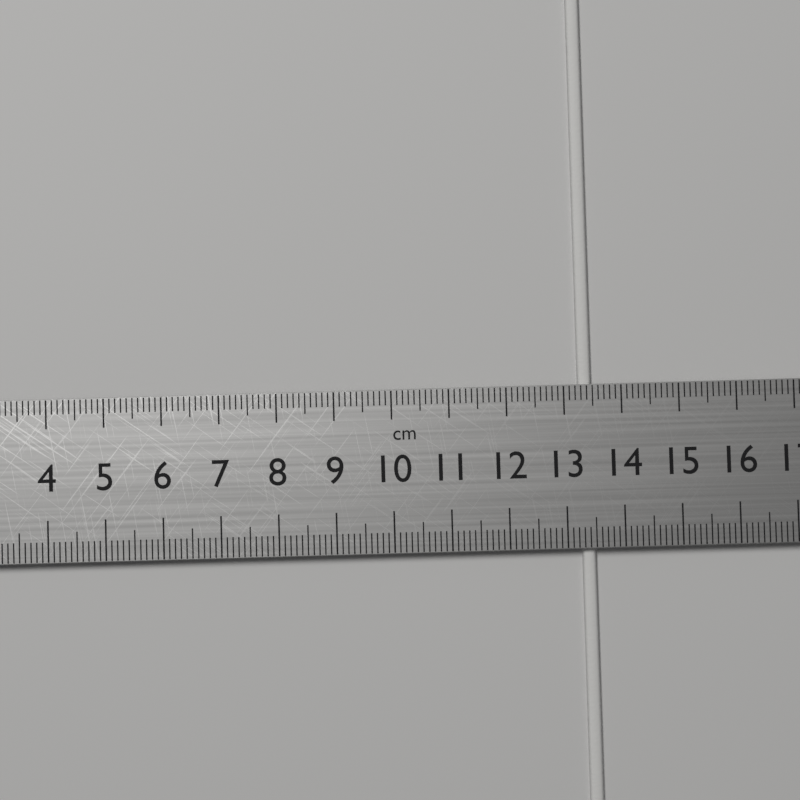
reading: 13.5 cm
